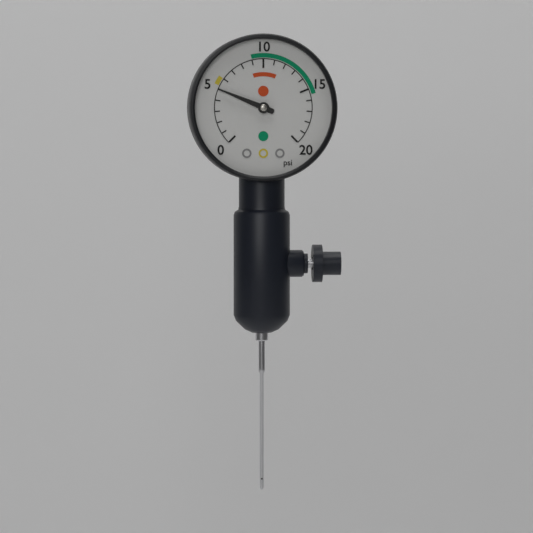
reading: 5 psi
